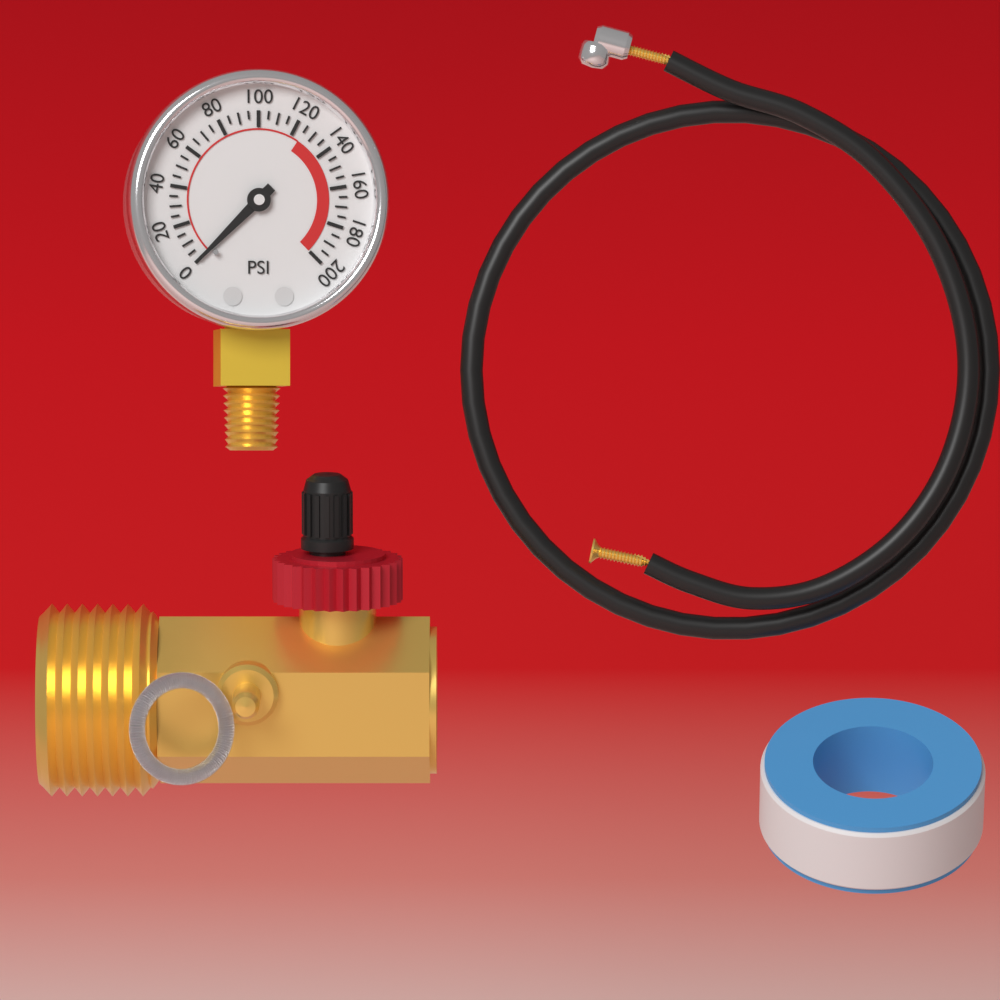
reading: 0 psi
